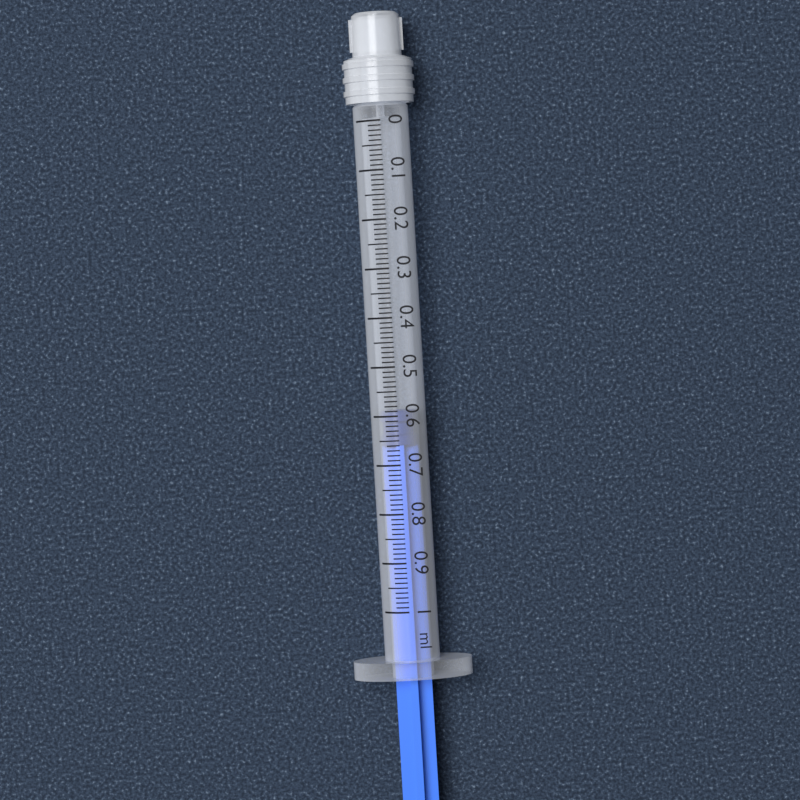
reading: 0.59 ml
